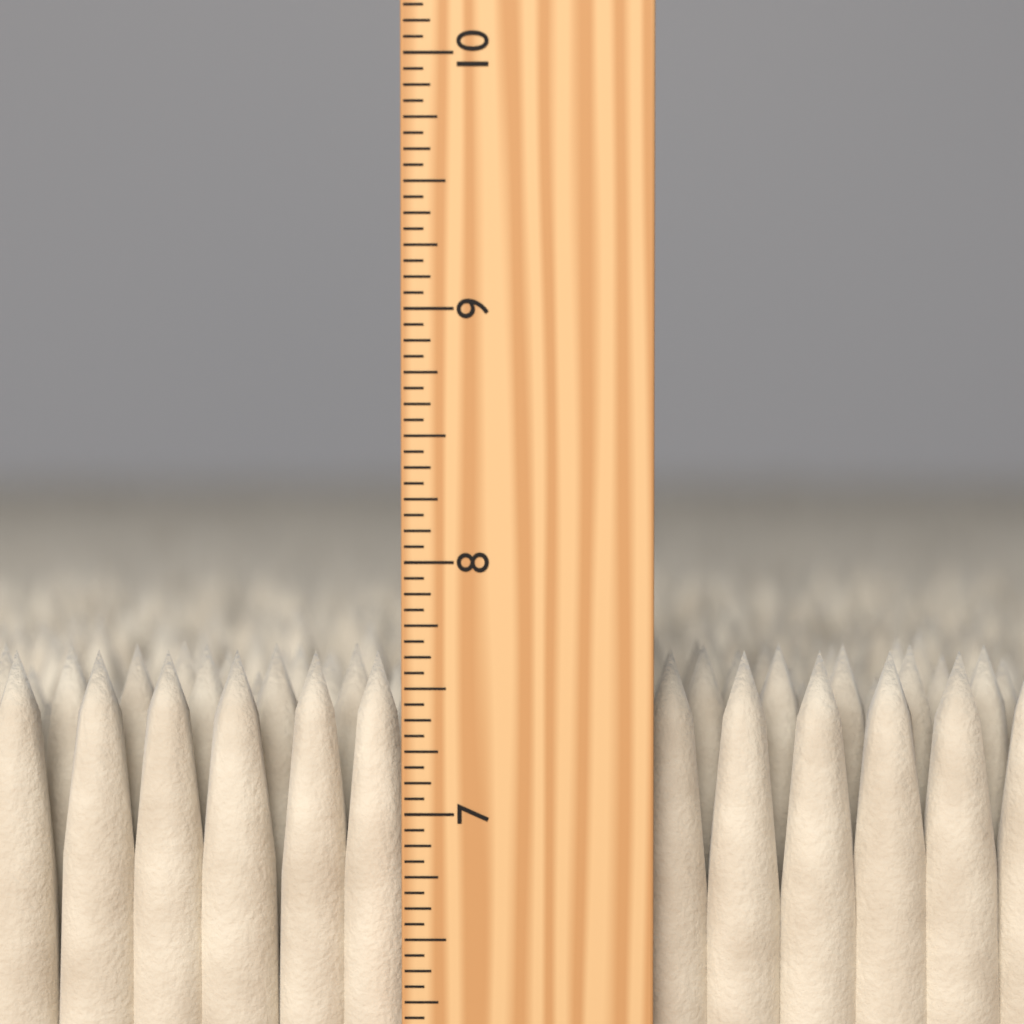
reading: 7.6250 inch
